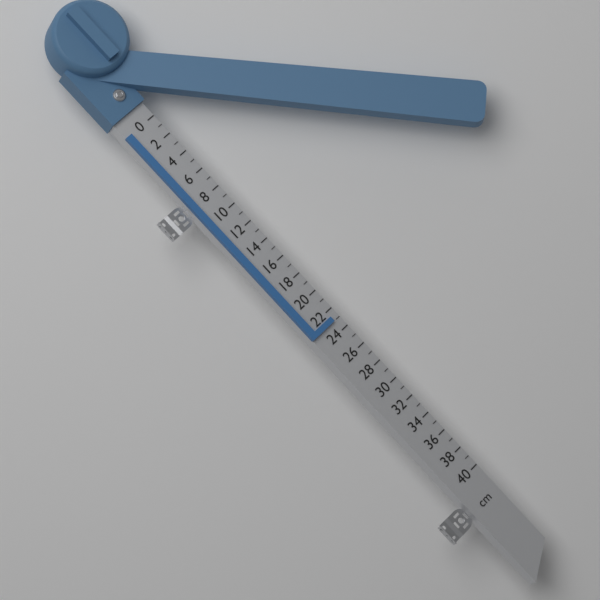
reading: 23 cm
